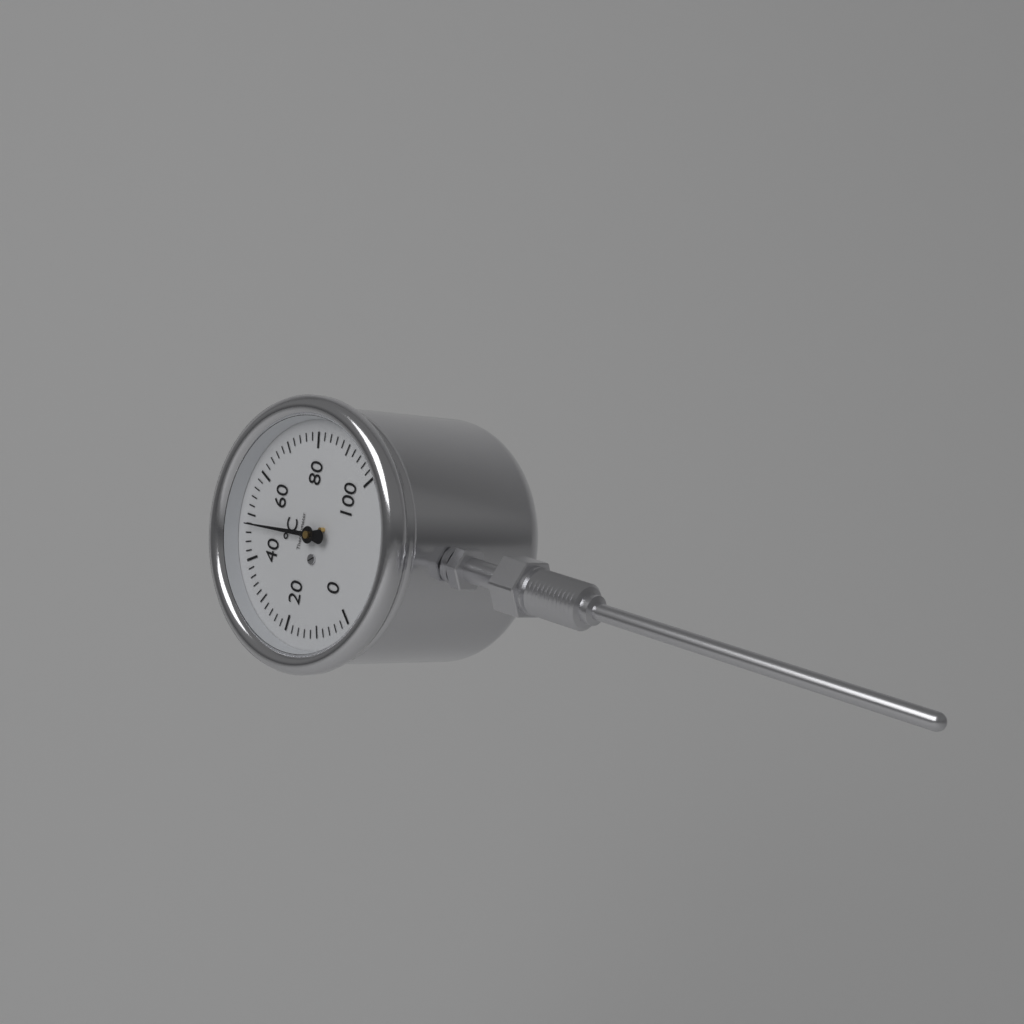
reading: 48 °C
